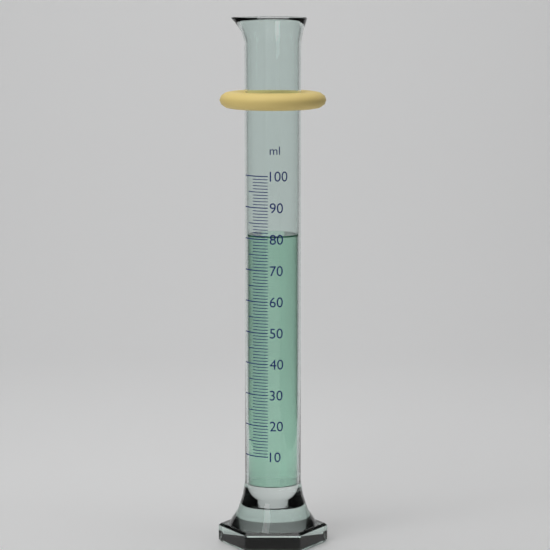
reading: 81 ml
